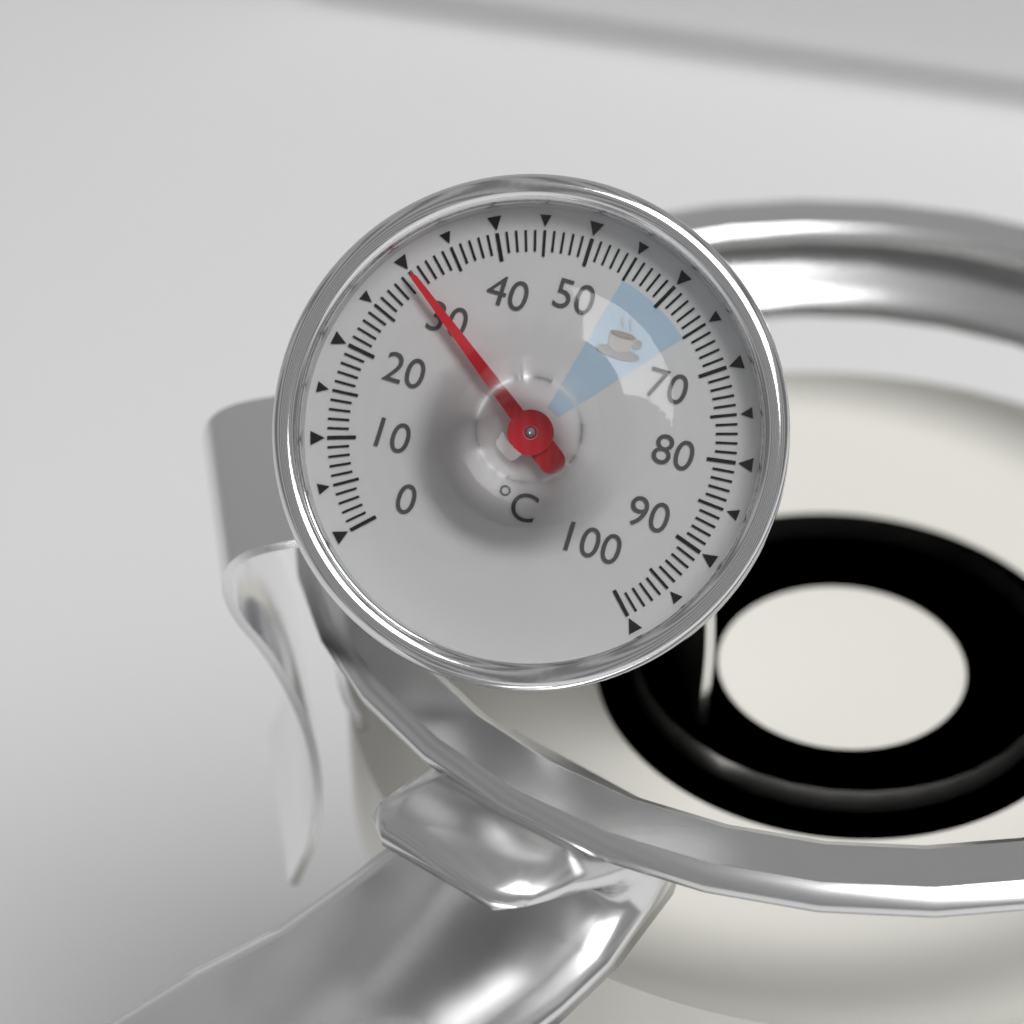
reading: 30 °C
